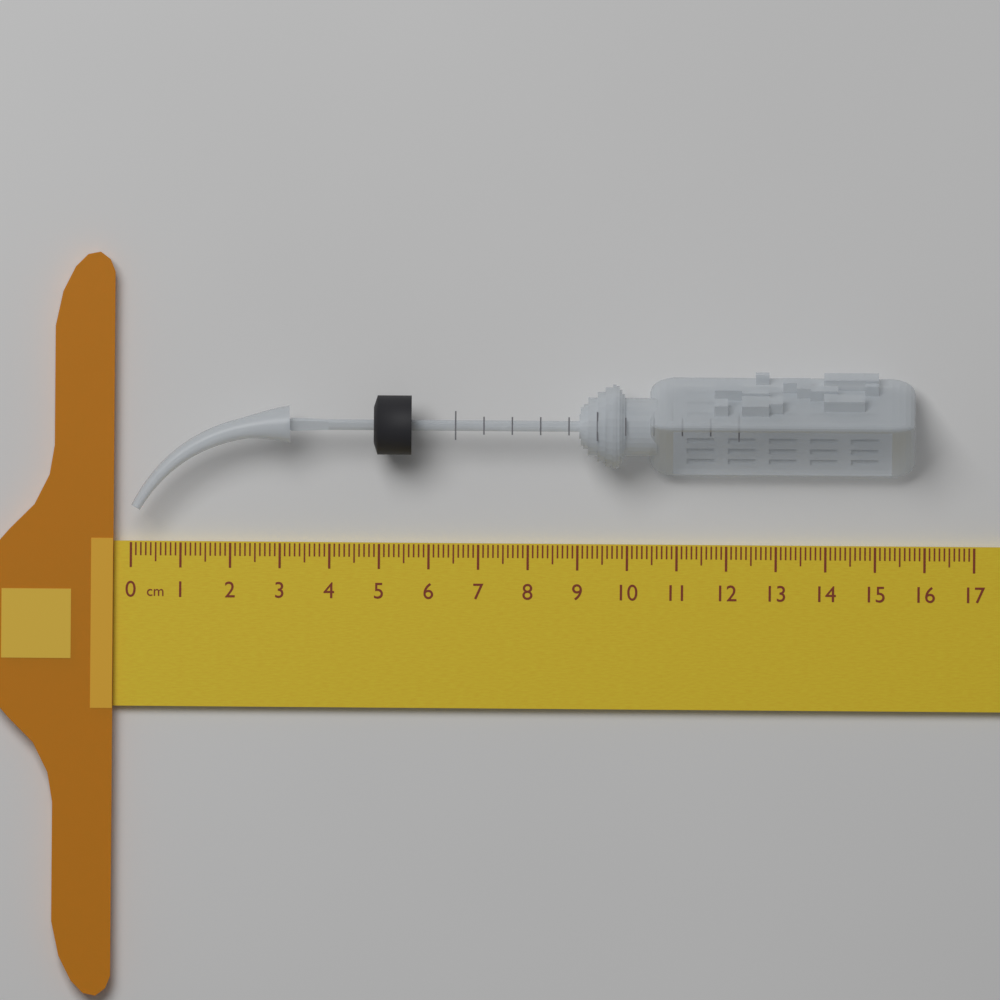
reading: 15.8 cm
